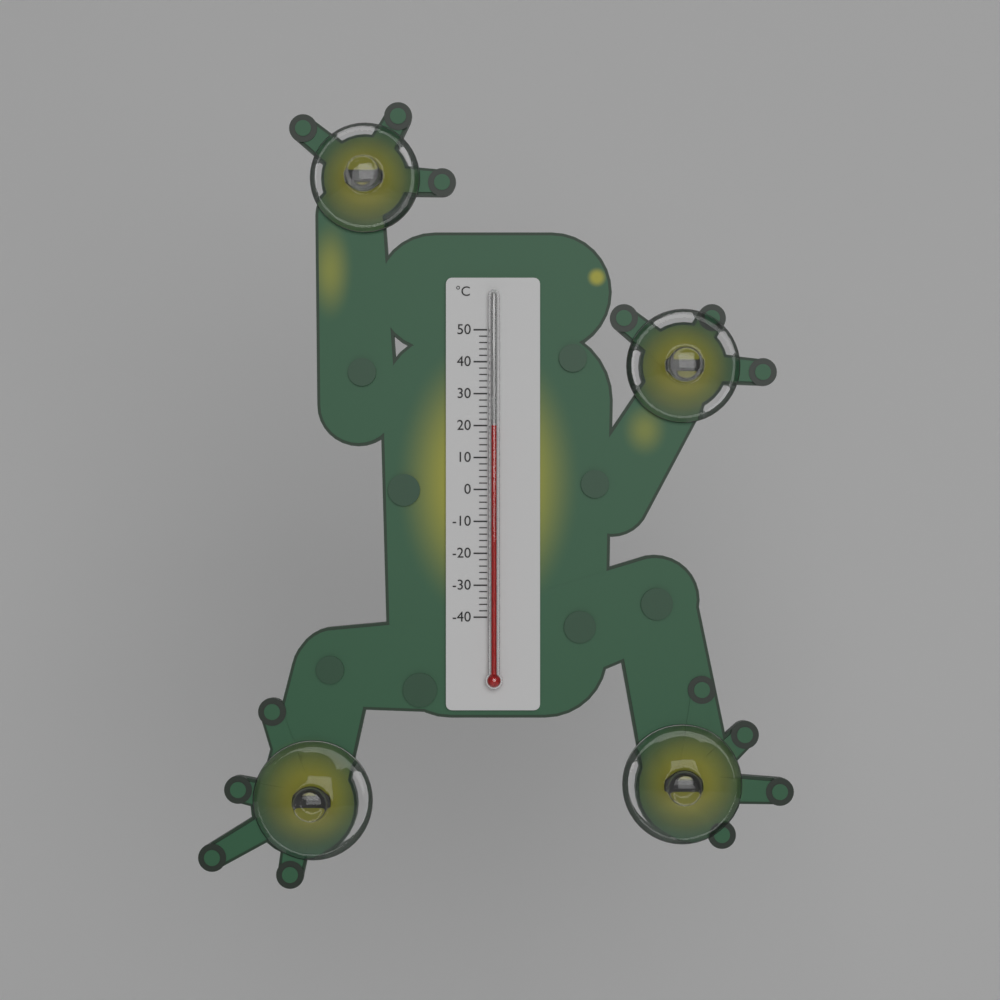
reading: 20 °C
